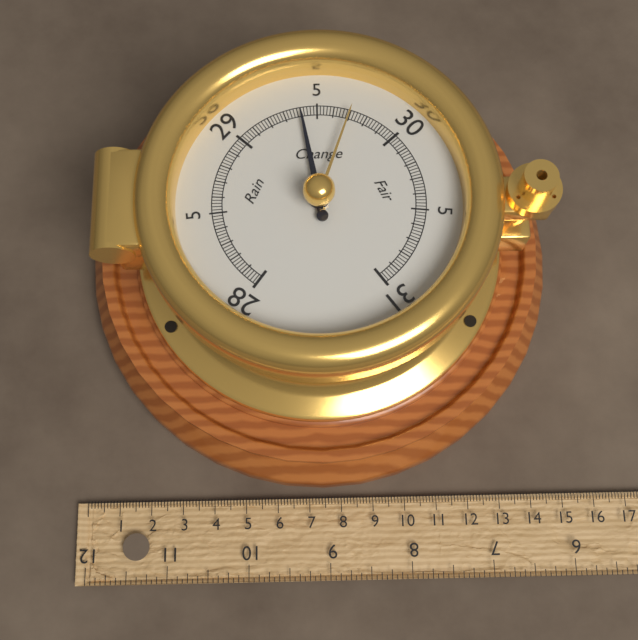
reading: 29.40 inHg
